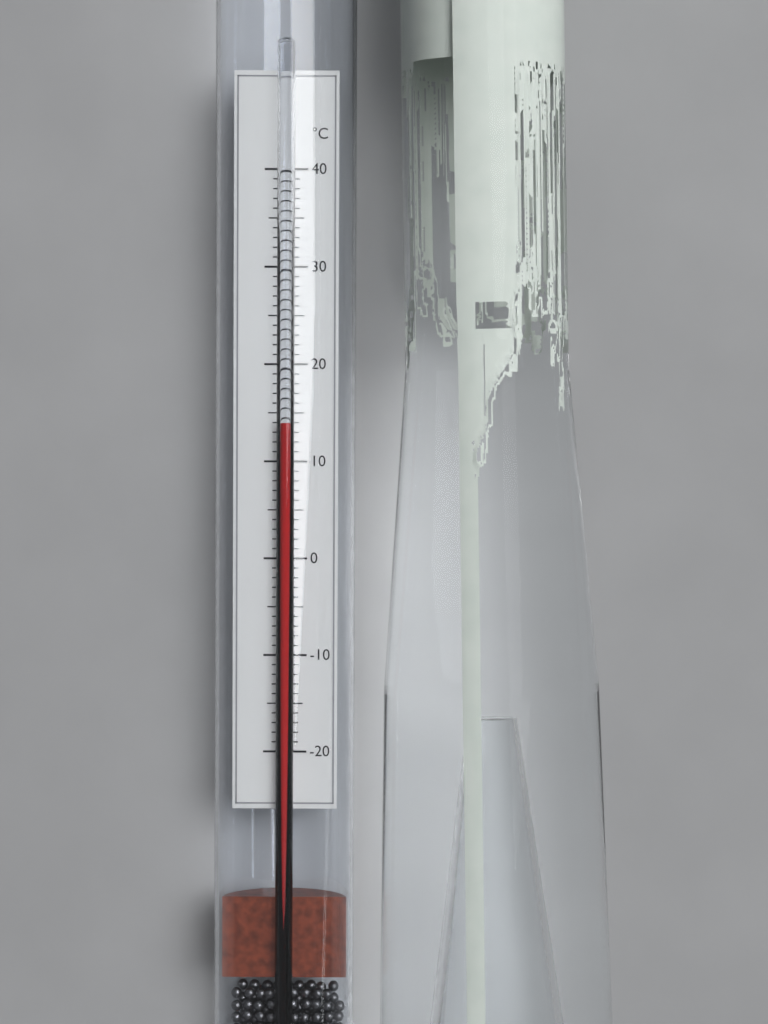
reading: 14 °C
